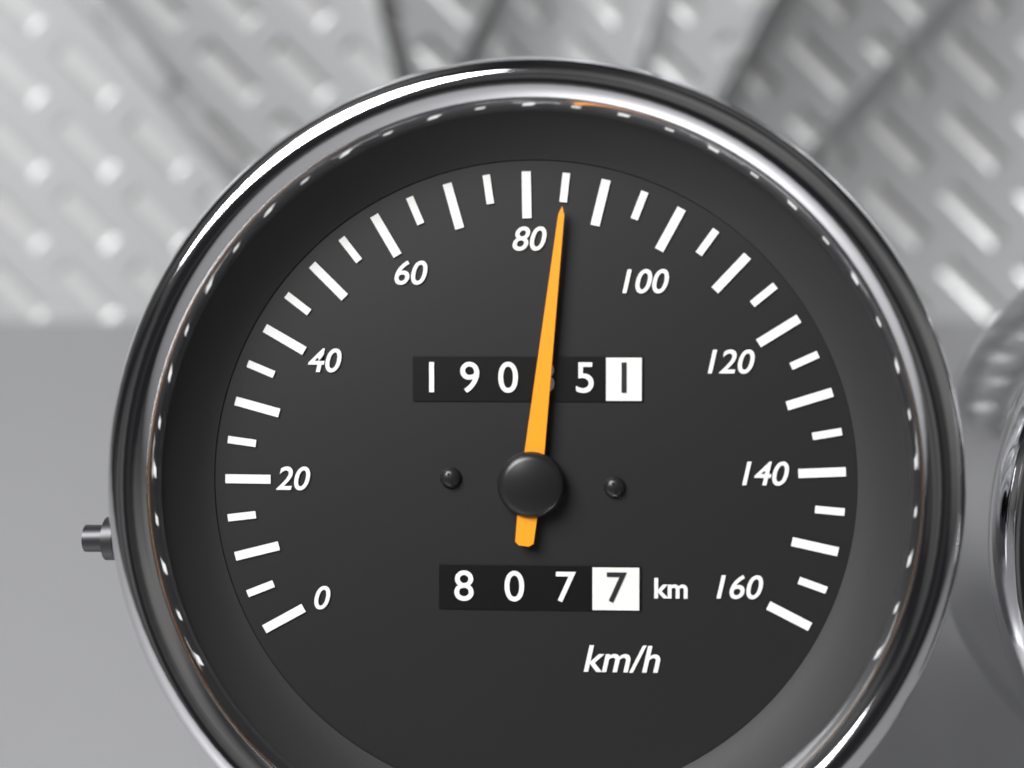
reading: 85 km/h
